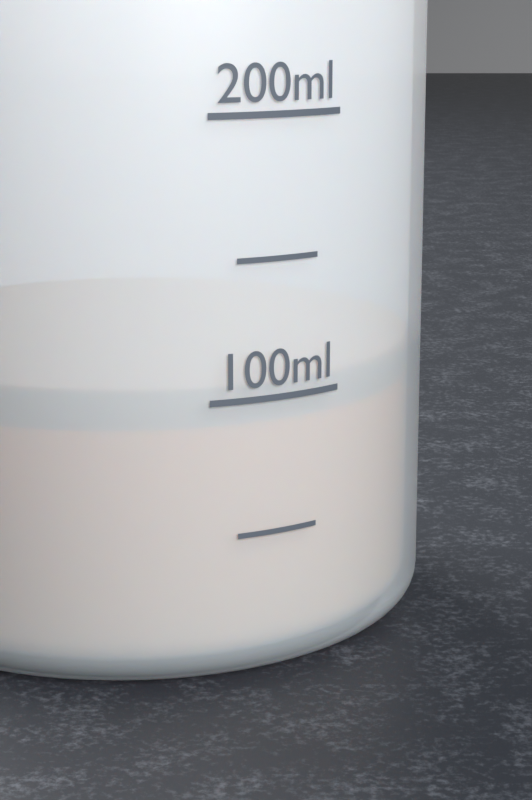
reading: 105 ml
